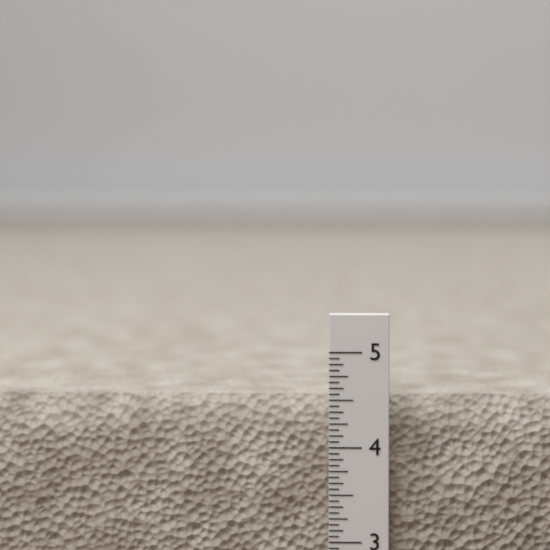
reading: 4.5000 in
